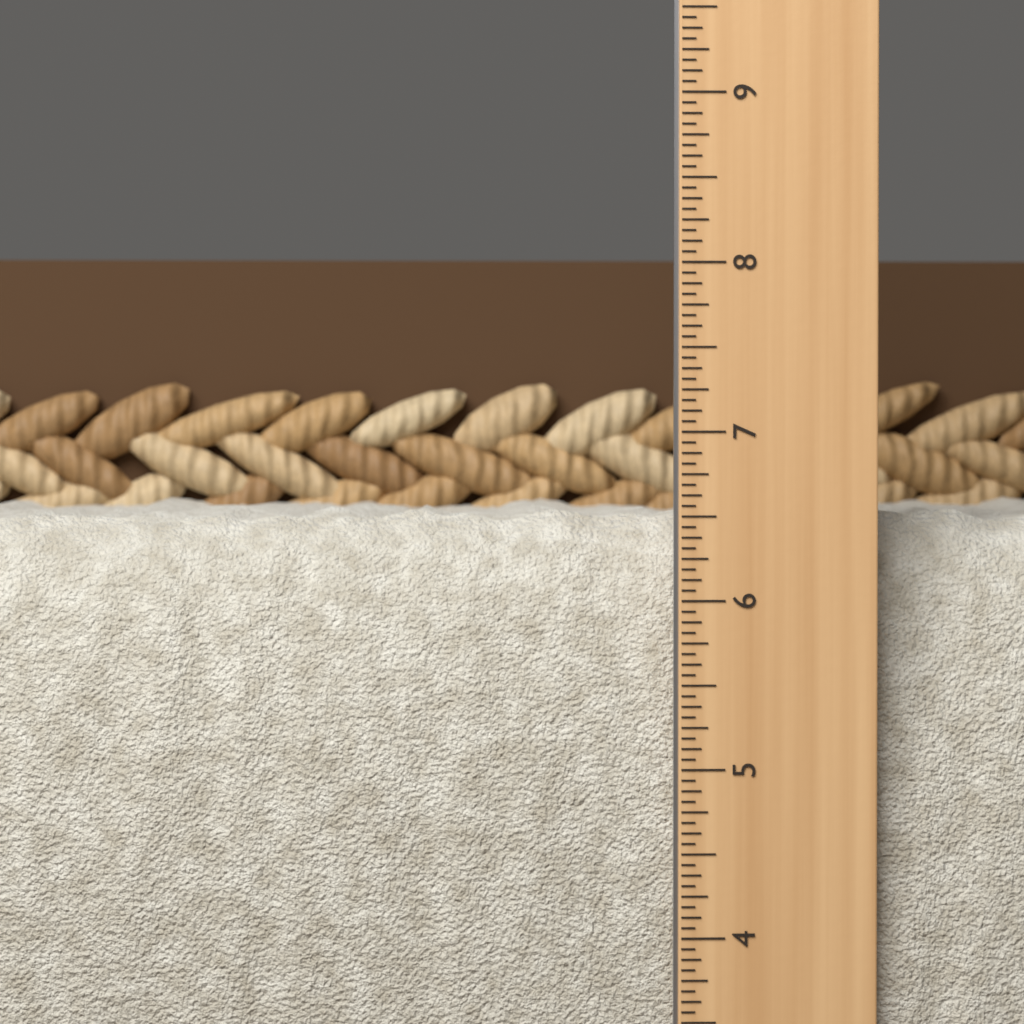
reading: 6.5625 in
